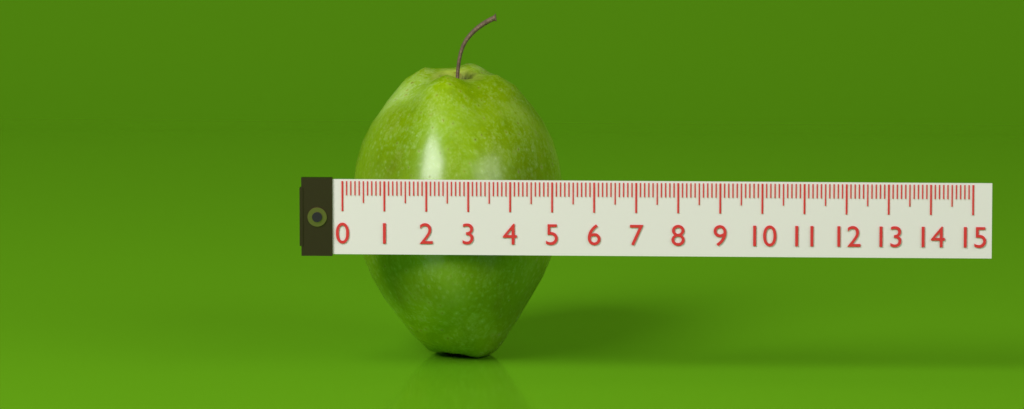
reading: 5.1 (no unit)
